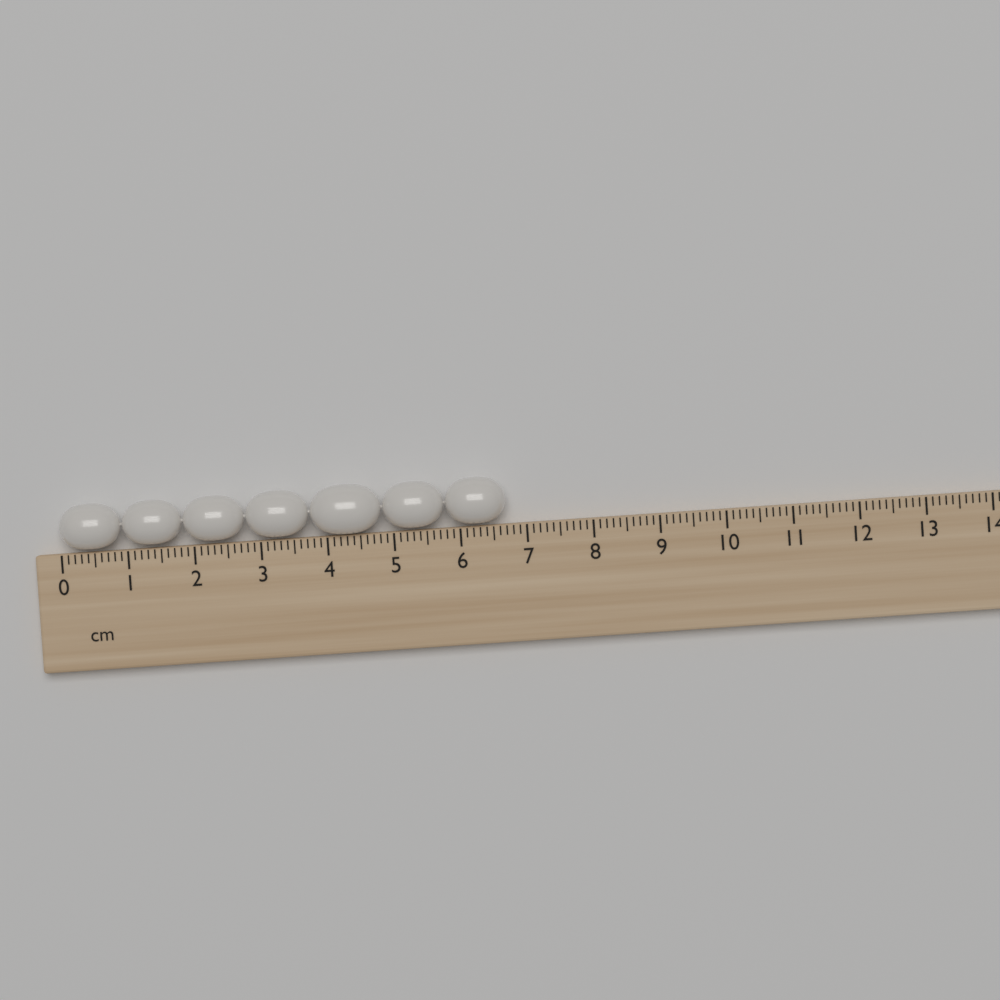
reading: 6.7 cm
